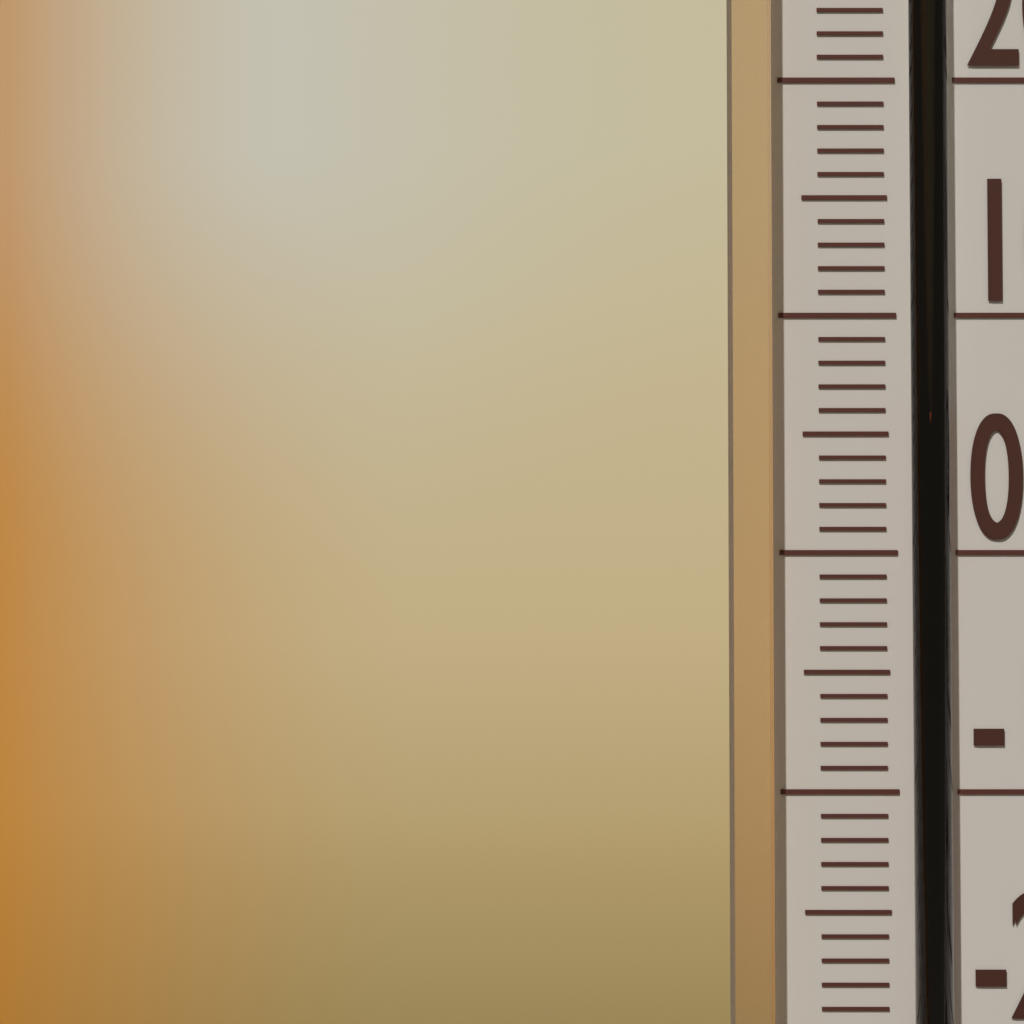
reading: 6 °C
